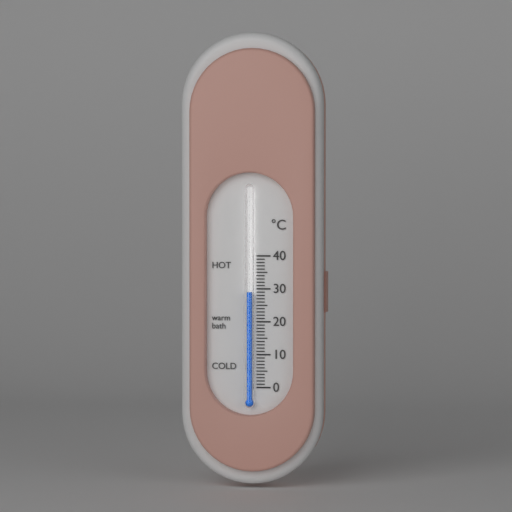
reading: 29 °C
